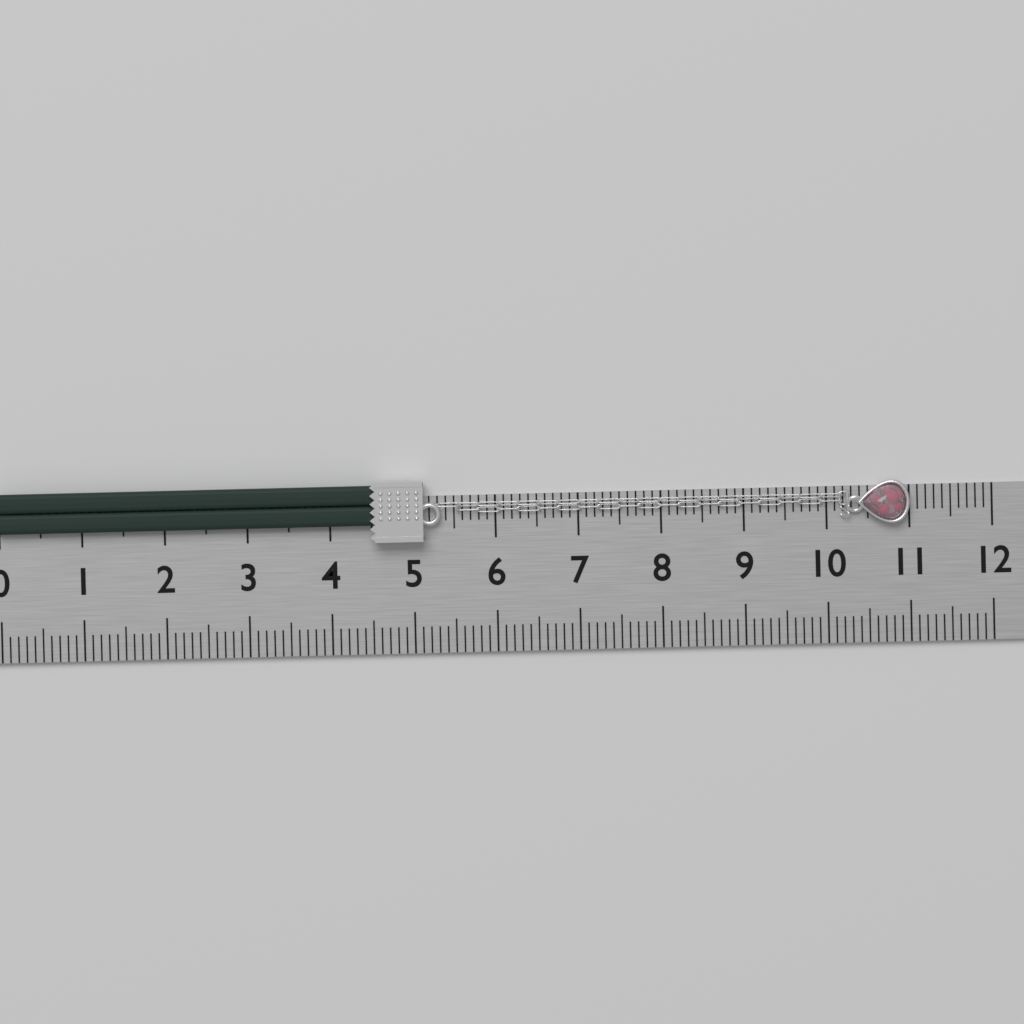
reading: 11.0 (no unit)
